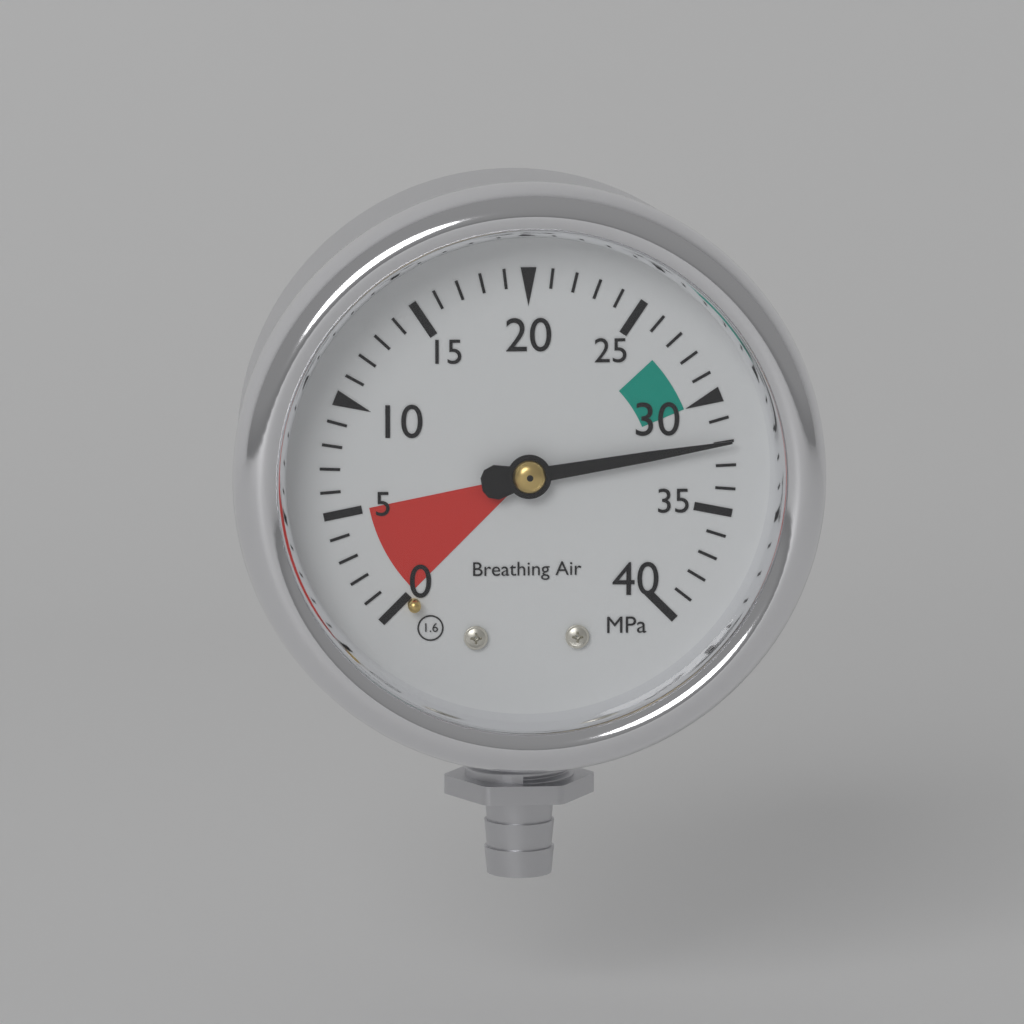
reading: 32 MPa
